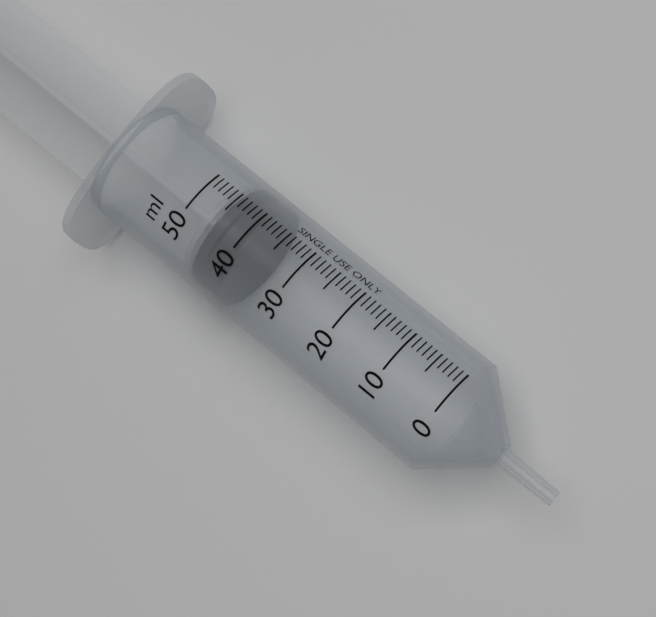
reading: 39 ml
